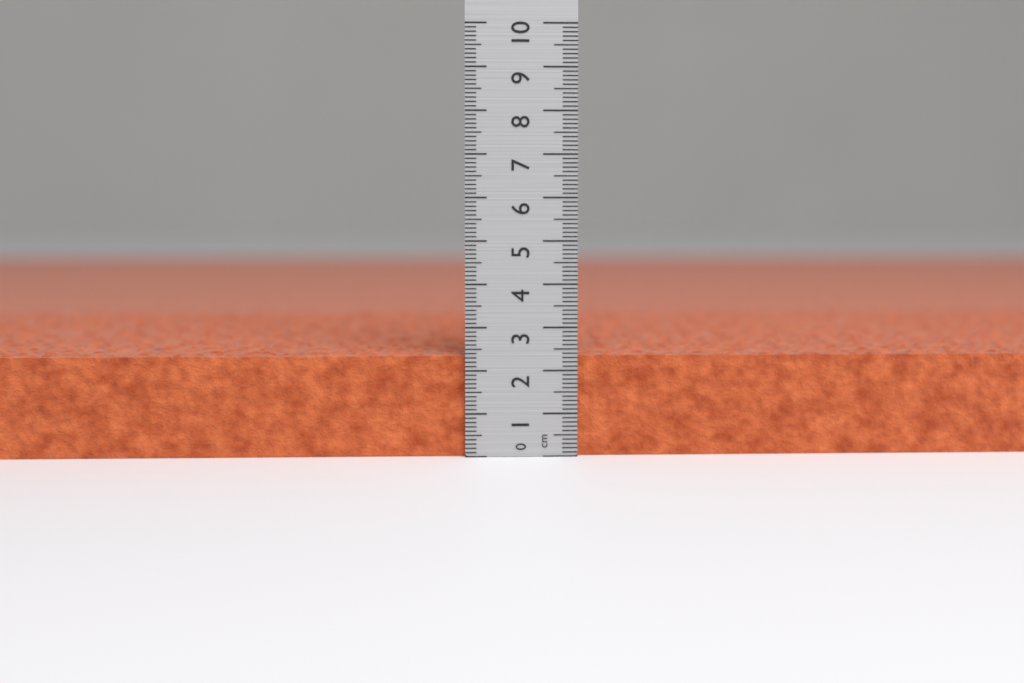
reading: 2.4 cm
